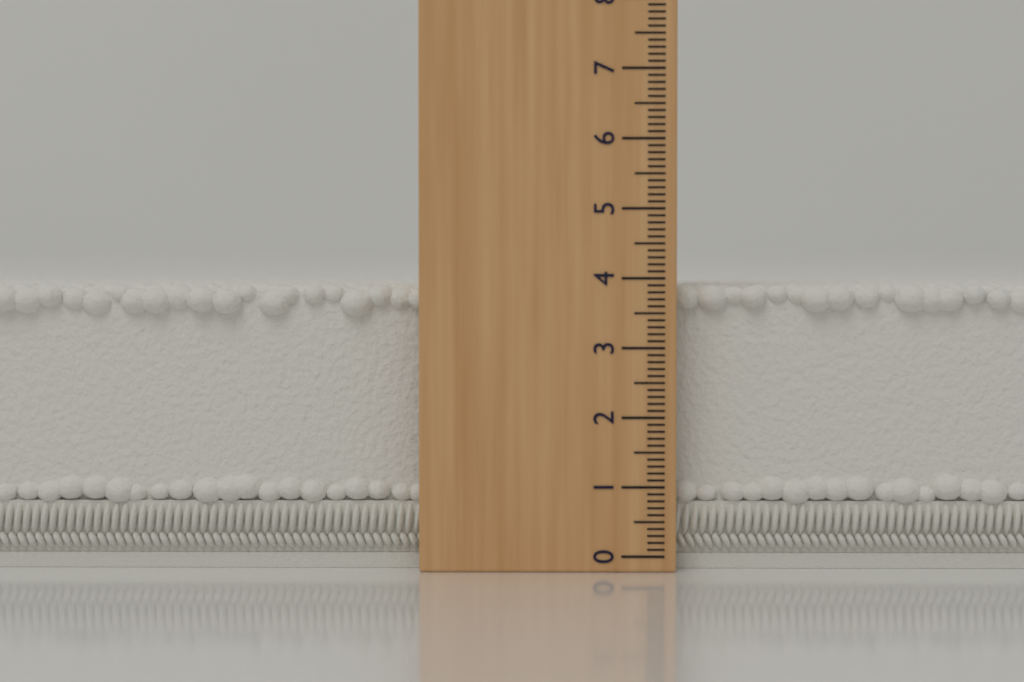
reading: 3.9 (no unit)
